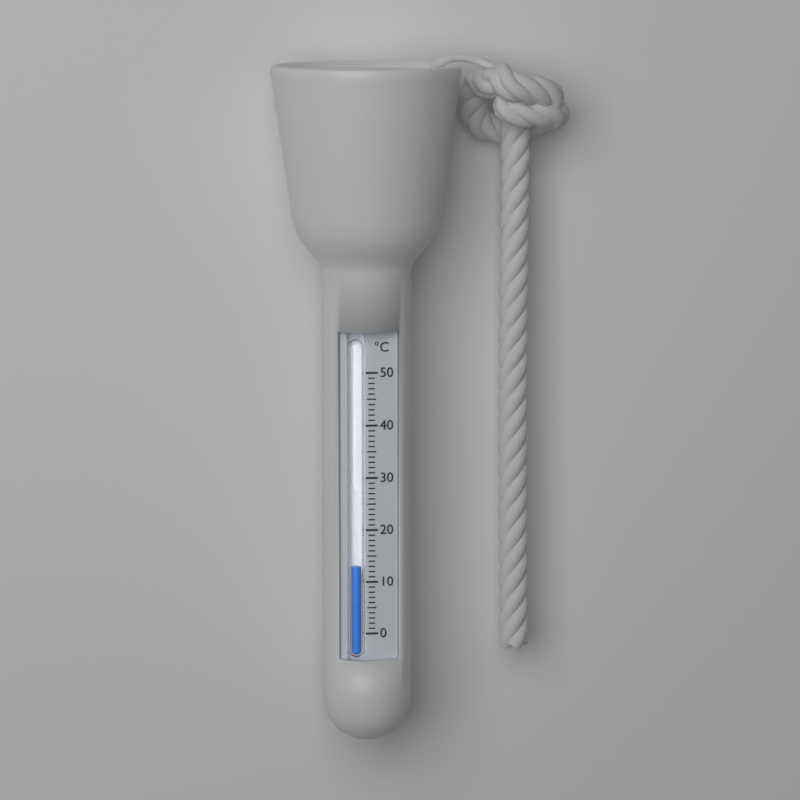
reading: 13 °C
